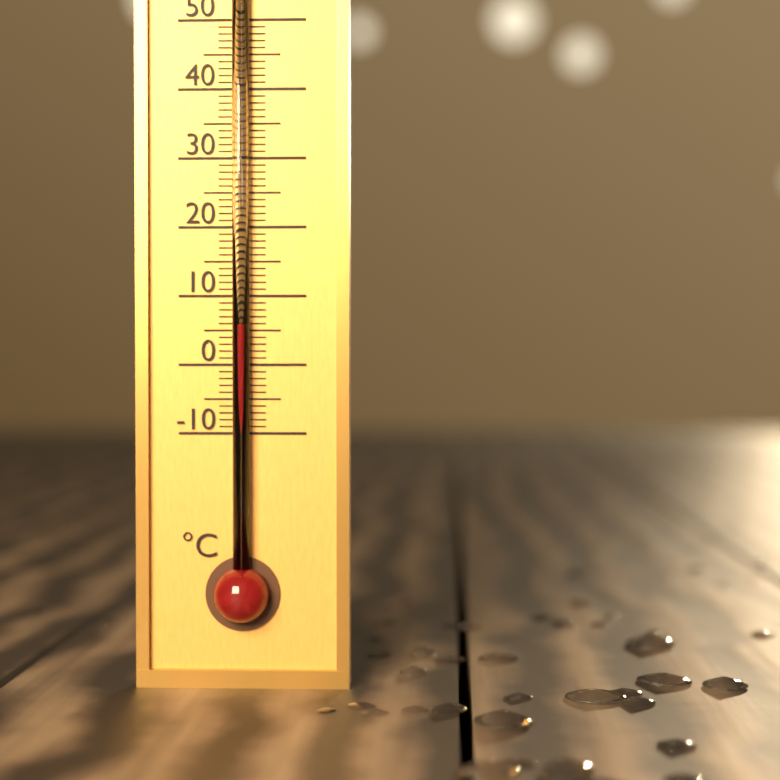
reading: 6 °C
